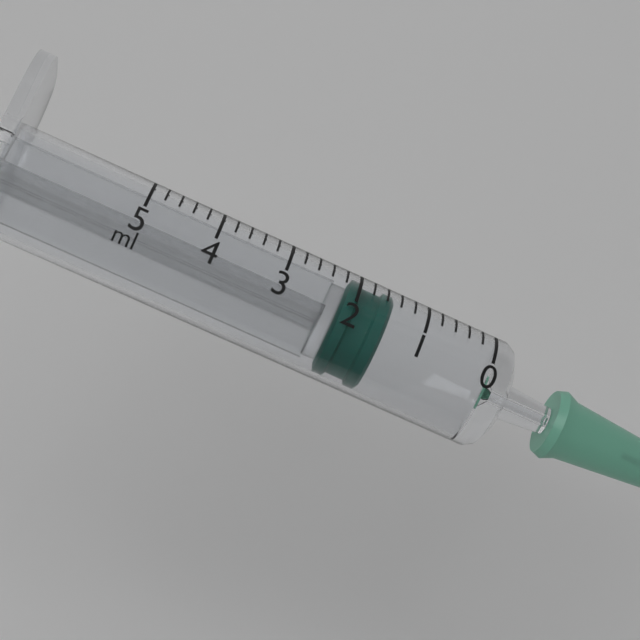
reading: 1.5 ml
